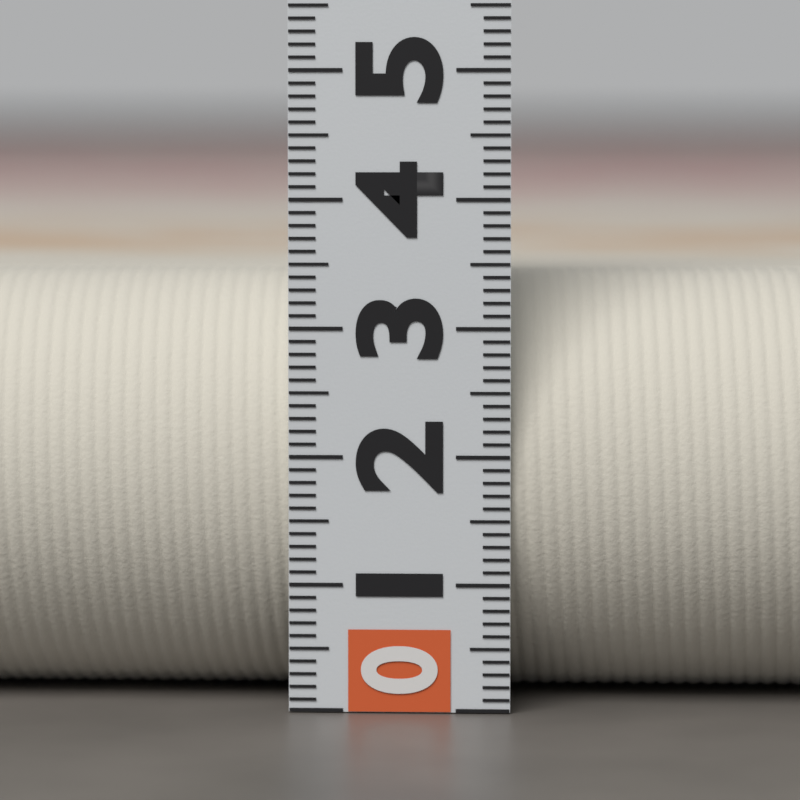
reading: 3.4 (no unit)
